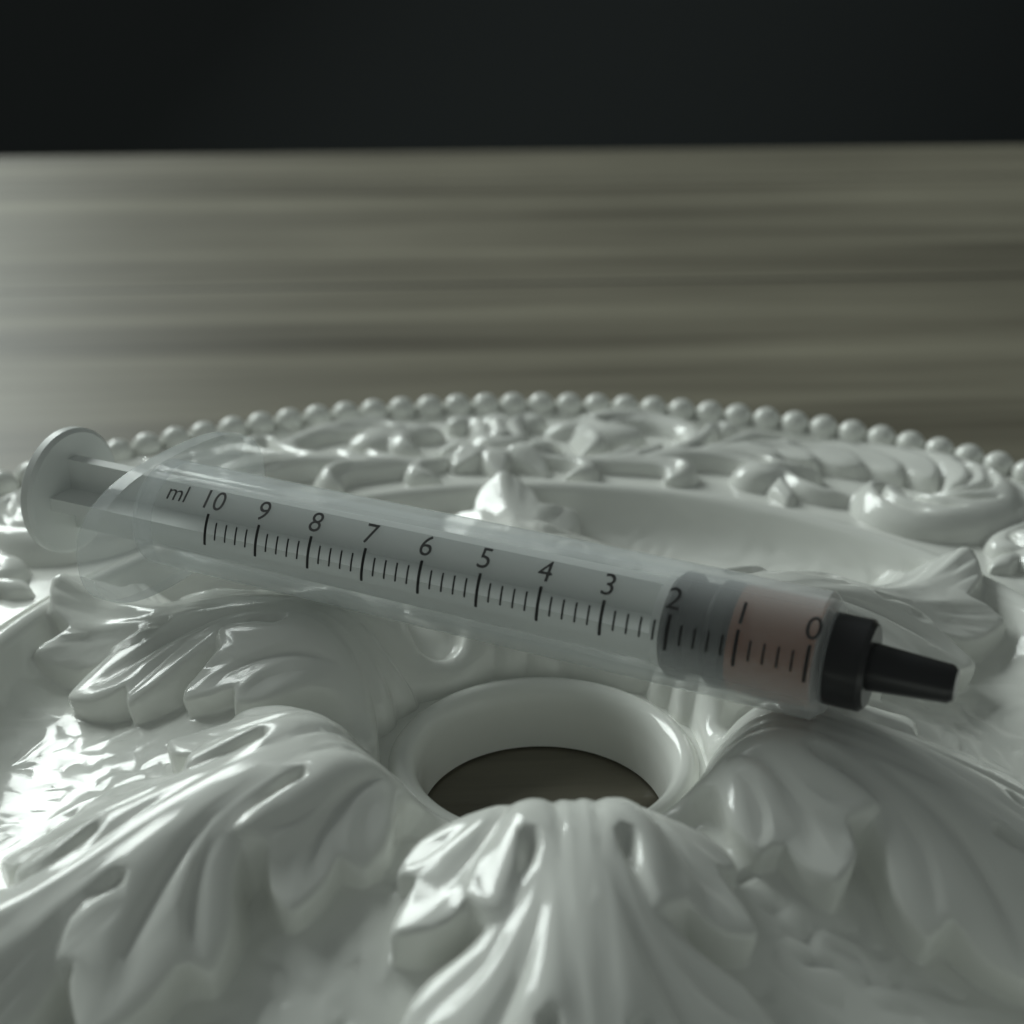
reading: 1.2 ml
